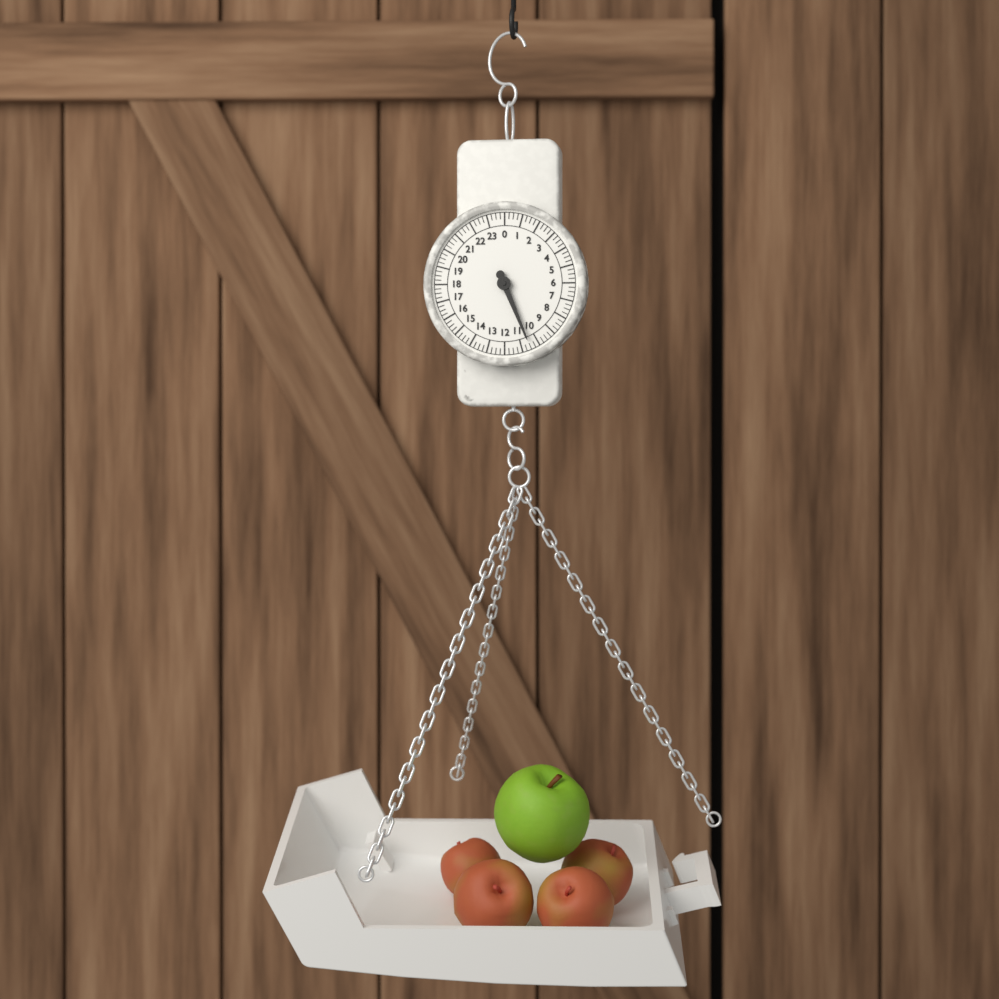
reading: 10.50 (no unit)
